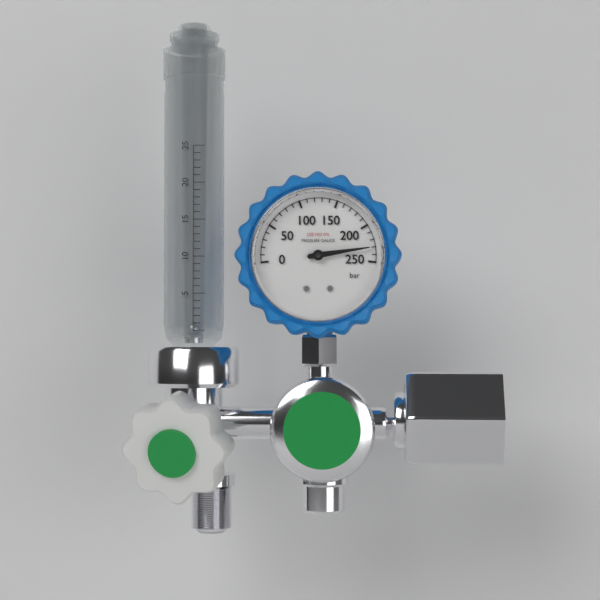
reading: 230 bar
